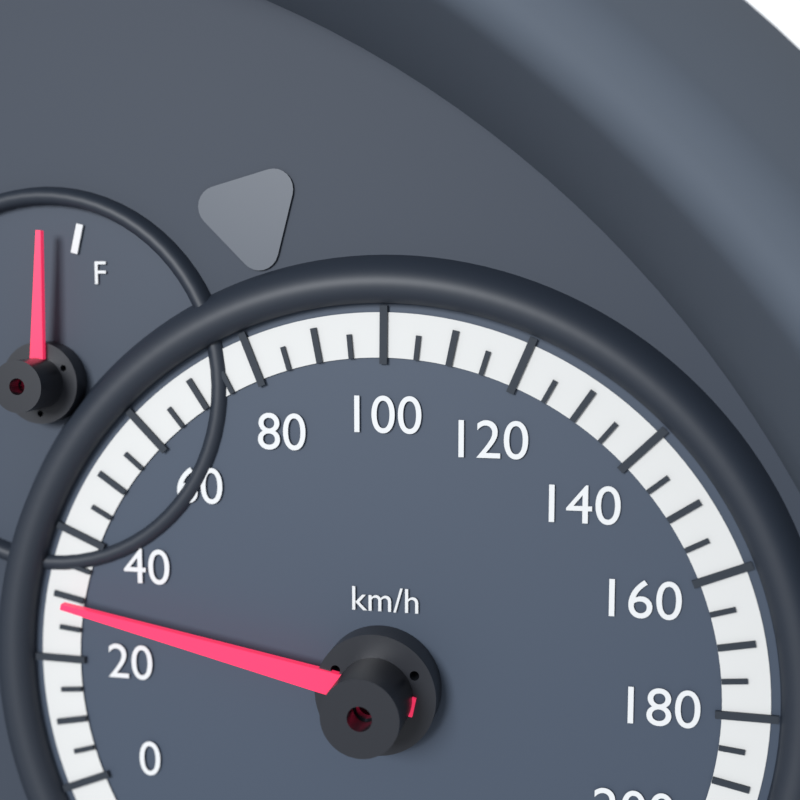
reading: 30 km/h
